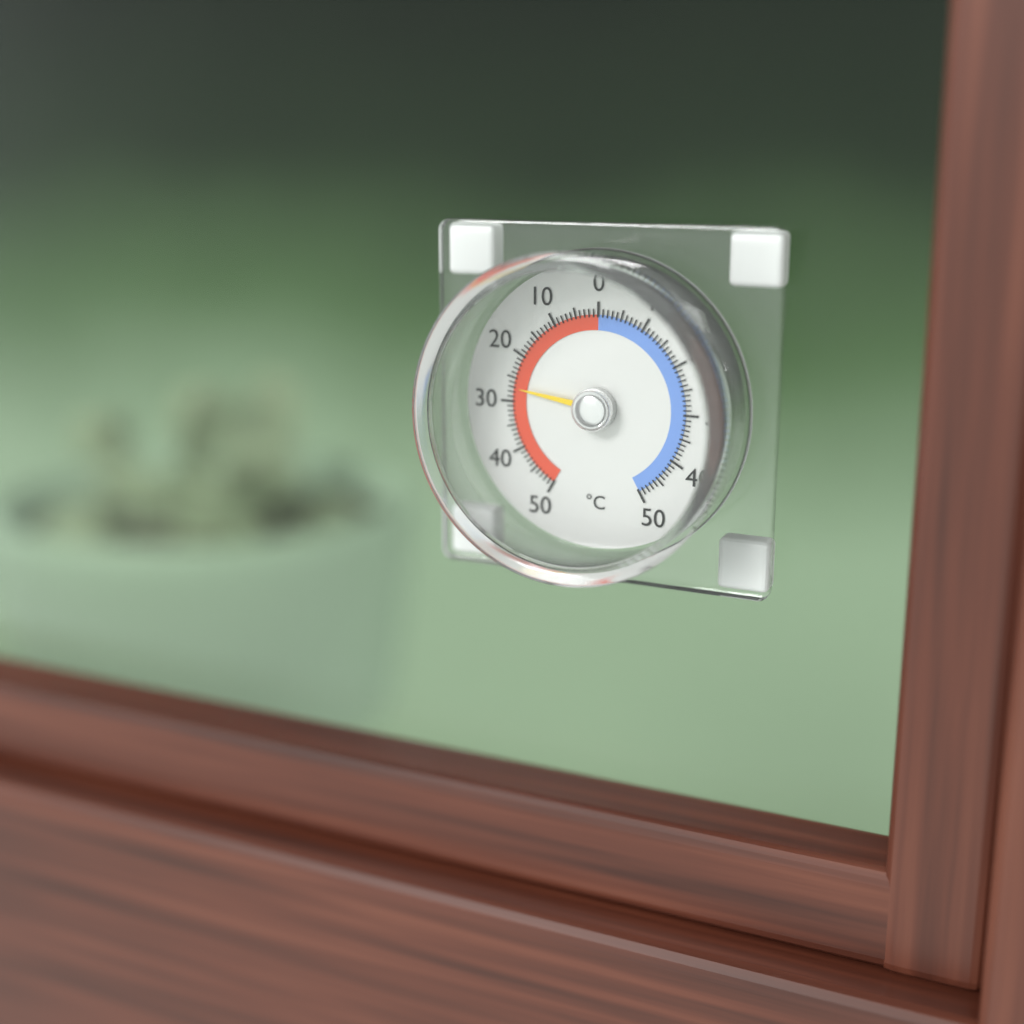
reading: 27 °C
